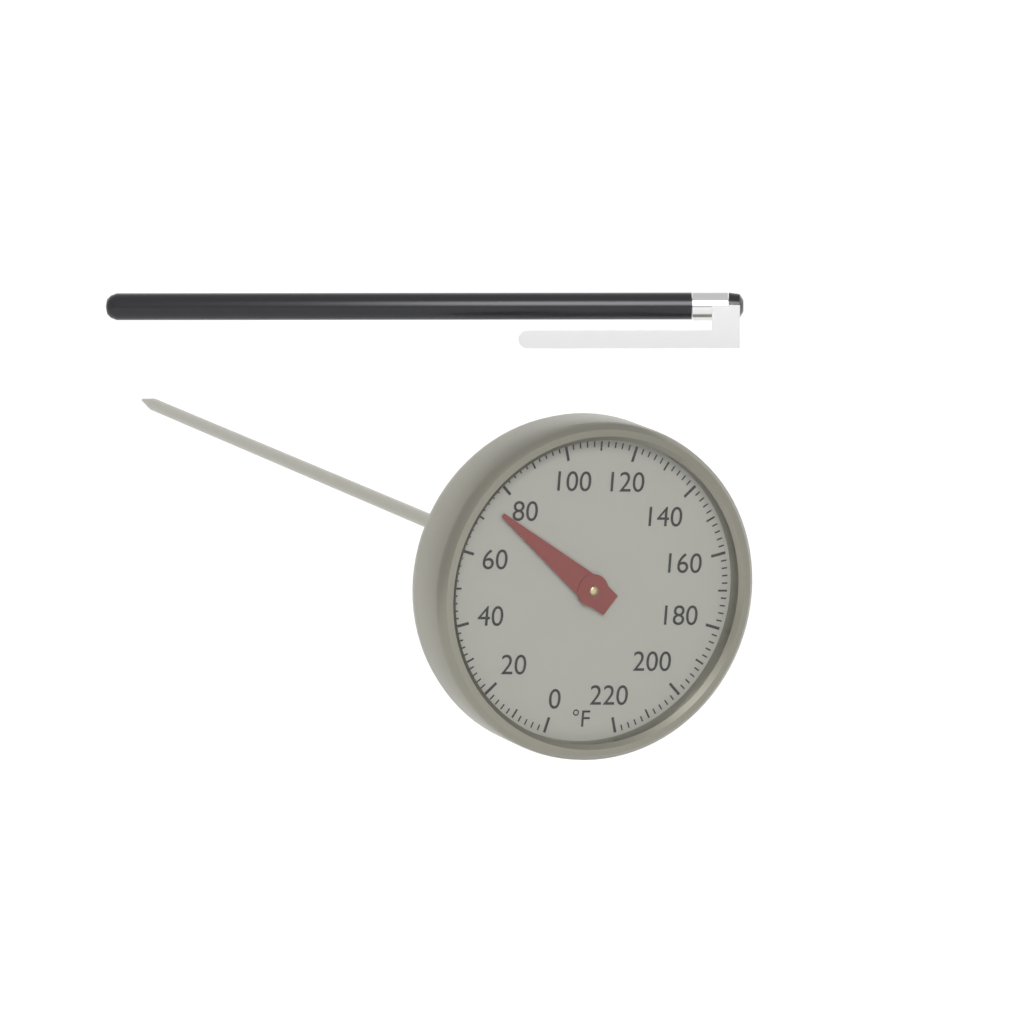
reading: 74 °F
